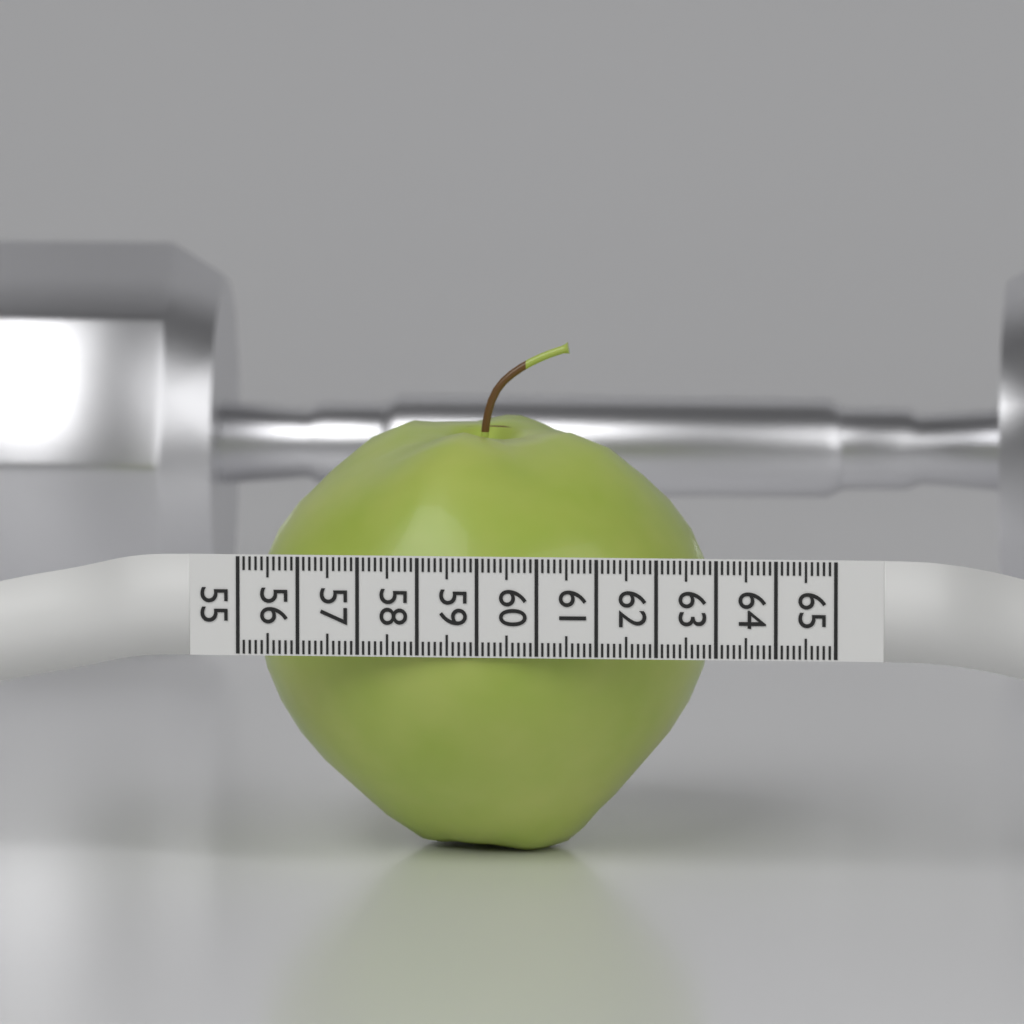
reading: 62.7 (no unit)
